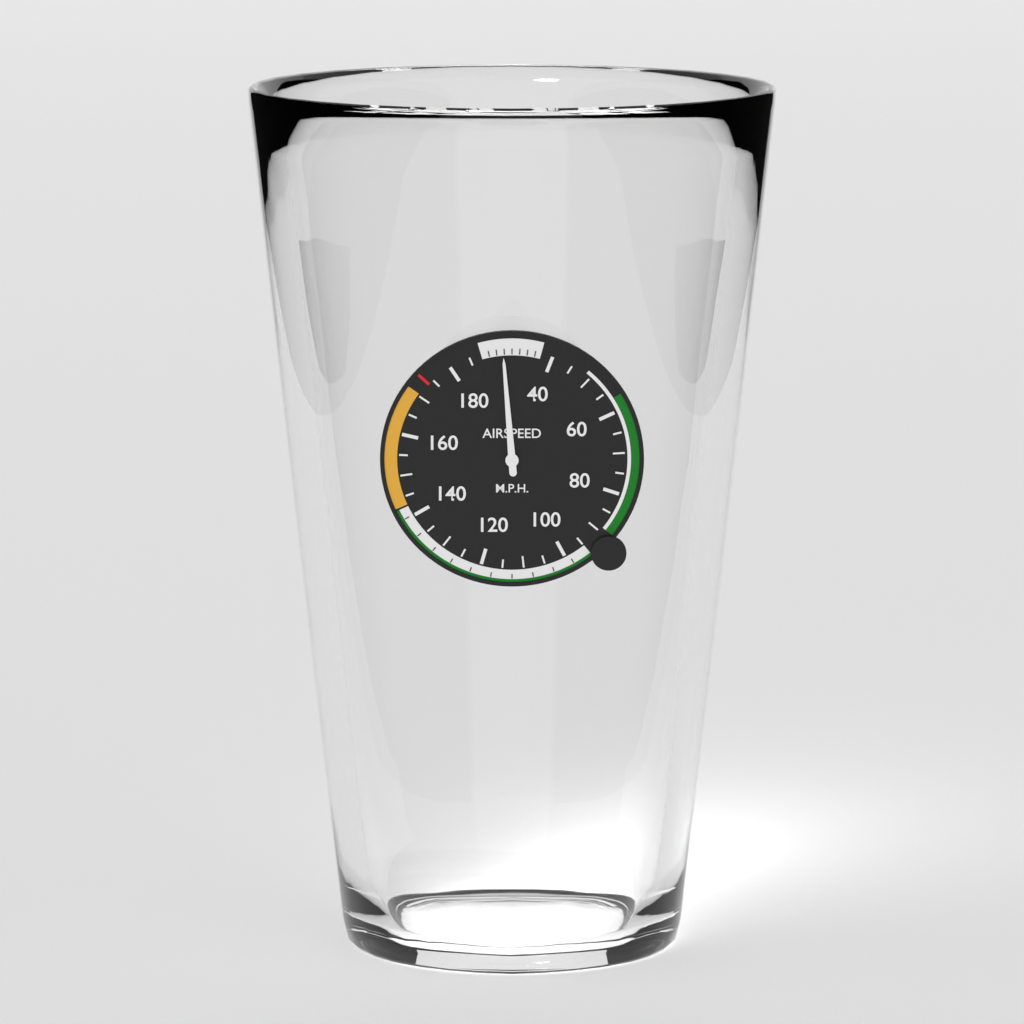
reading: 193 mph
